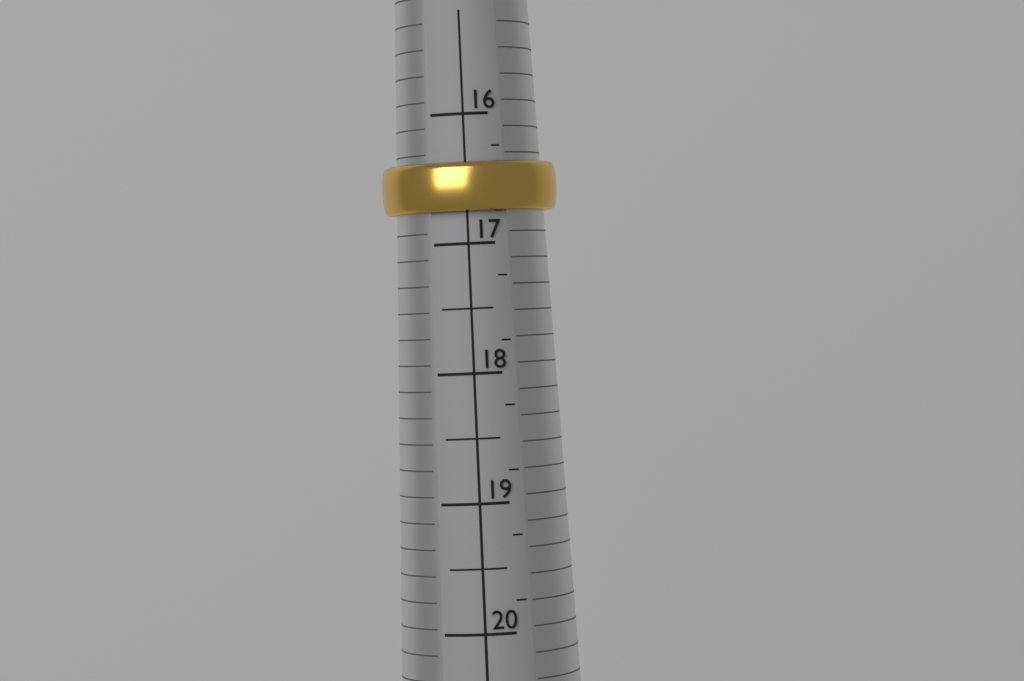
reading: 16.75 (no unit)
